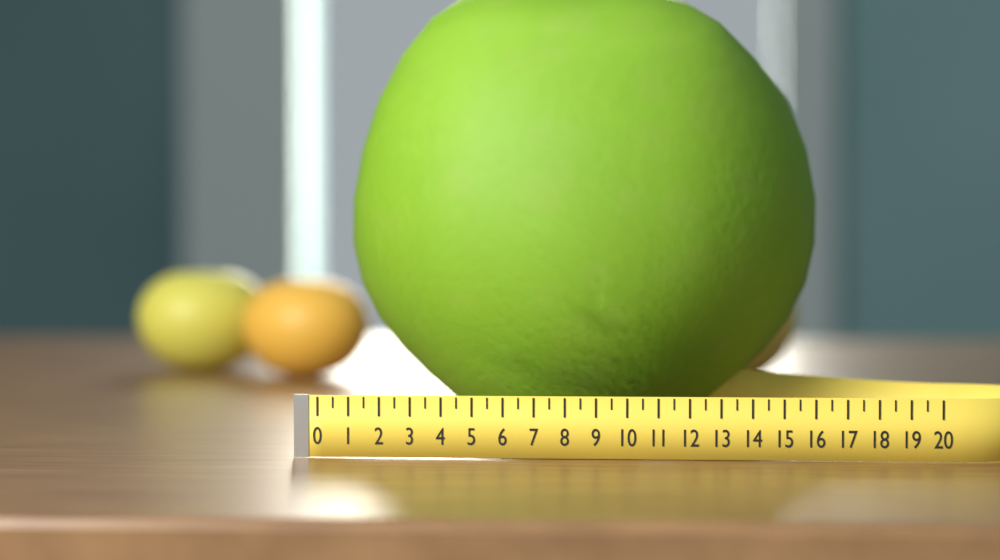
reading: 16.5 (no unit)
